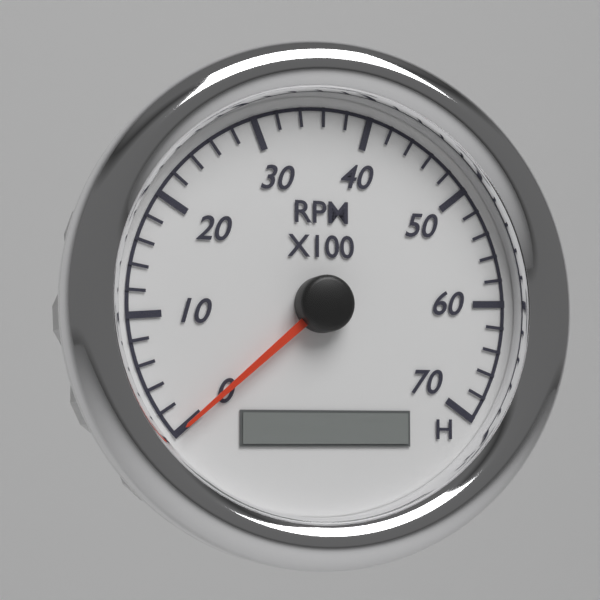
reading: 0 RPM
